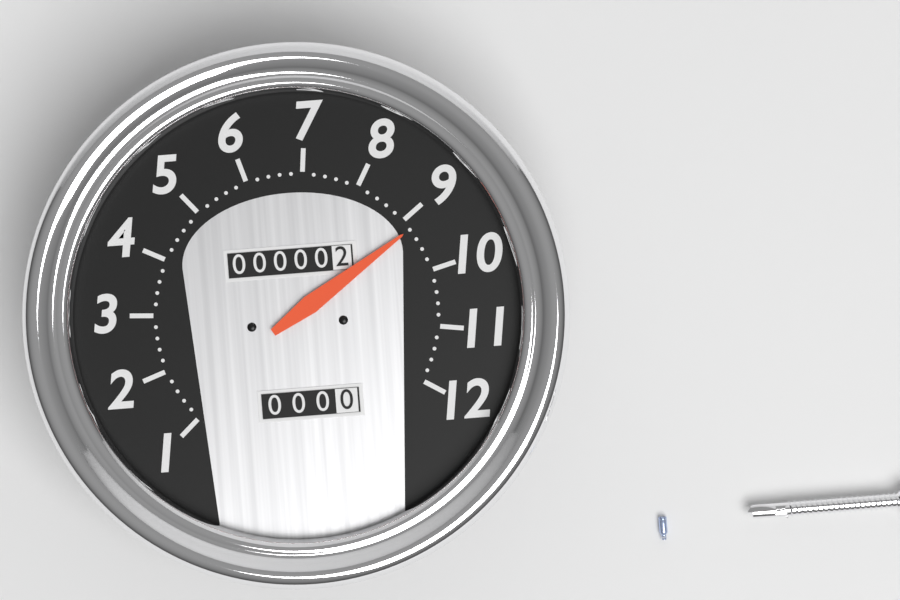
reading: 9.2 (no unit)
